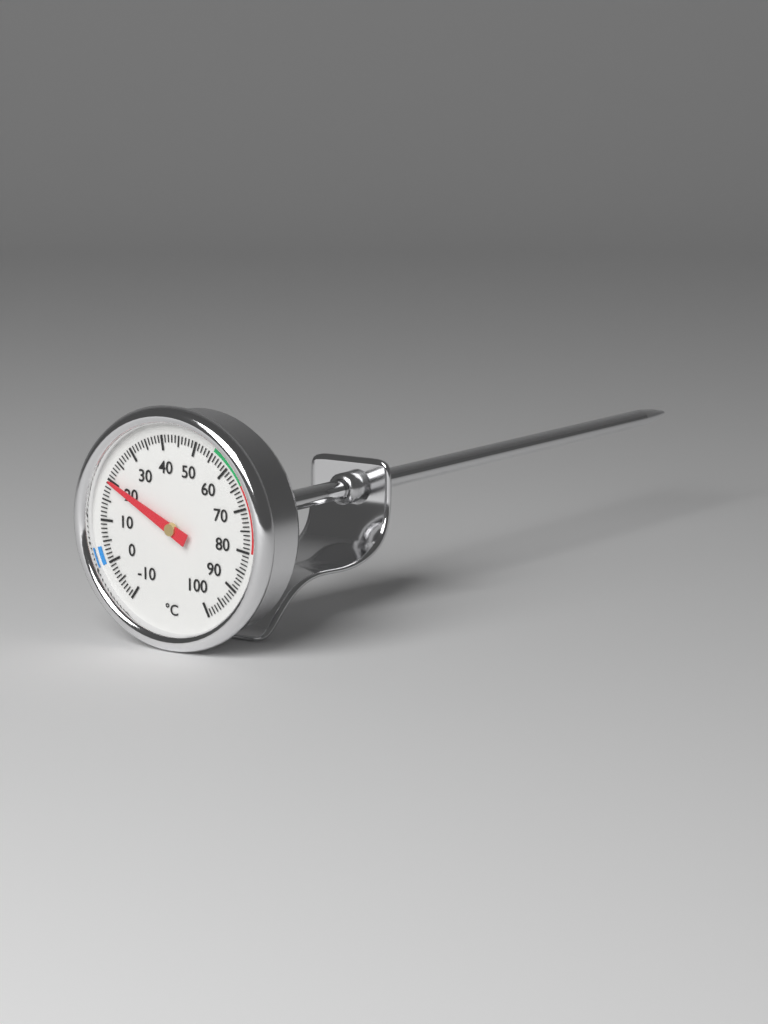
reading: 20 °C
